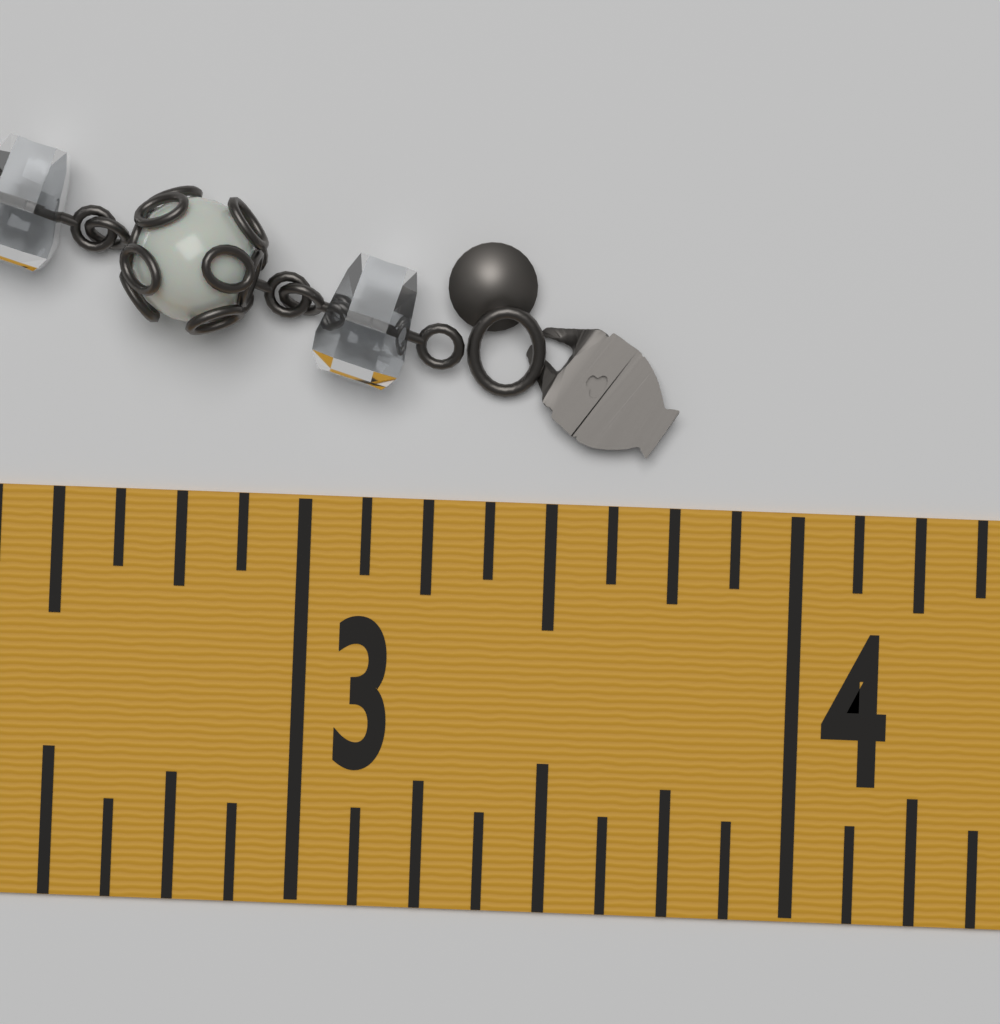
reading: 3.750 in
